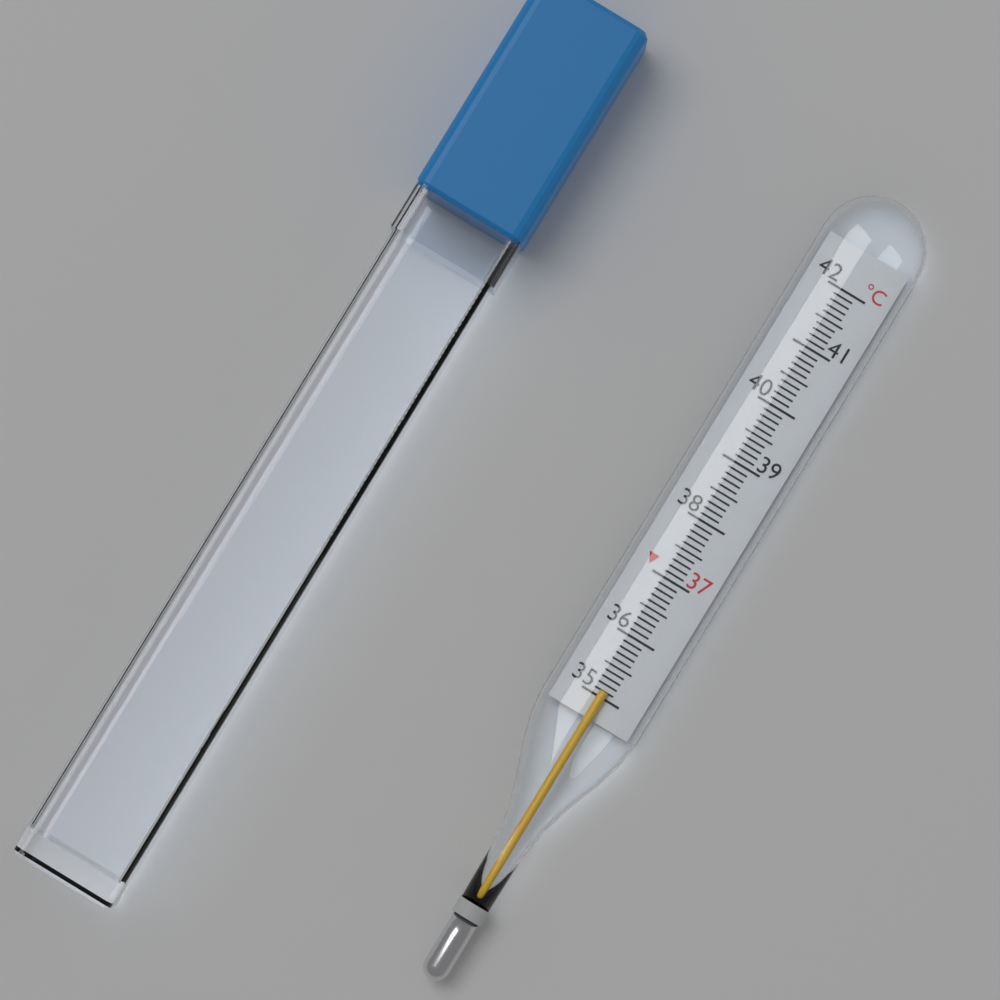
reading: 35.1 °C
